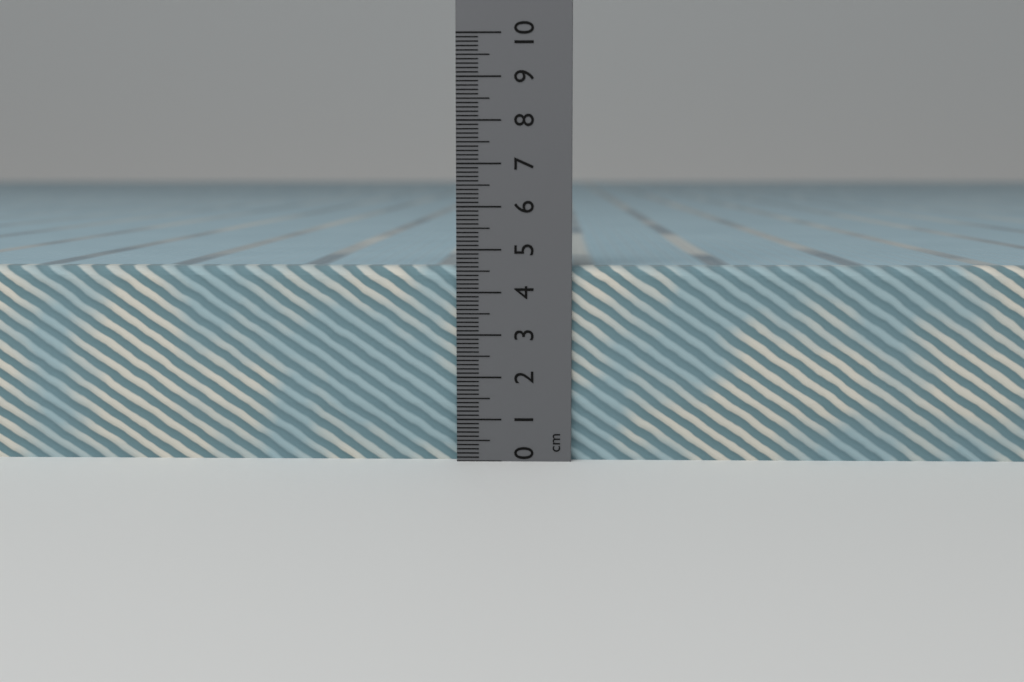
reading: 4.6 cm
